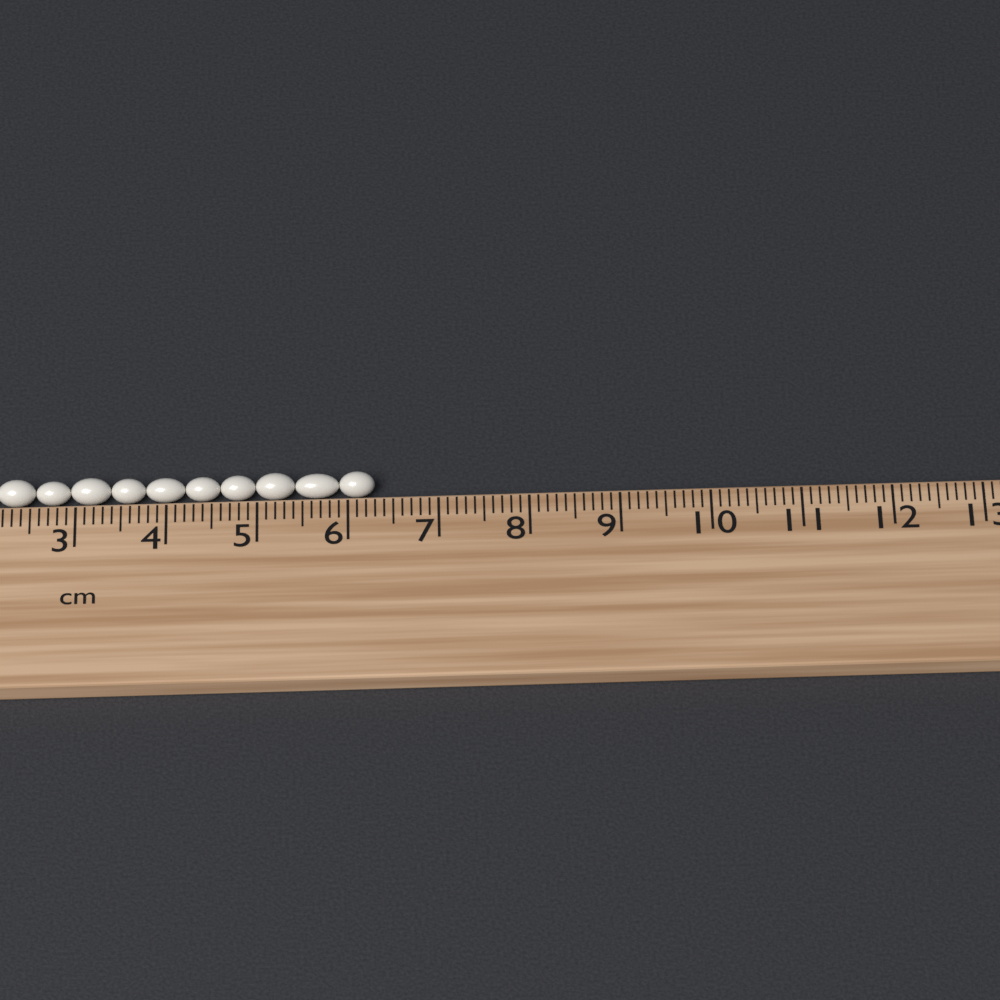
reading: 6.3 cm
